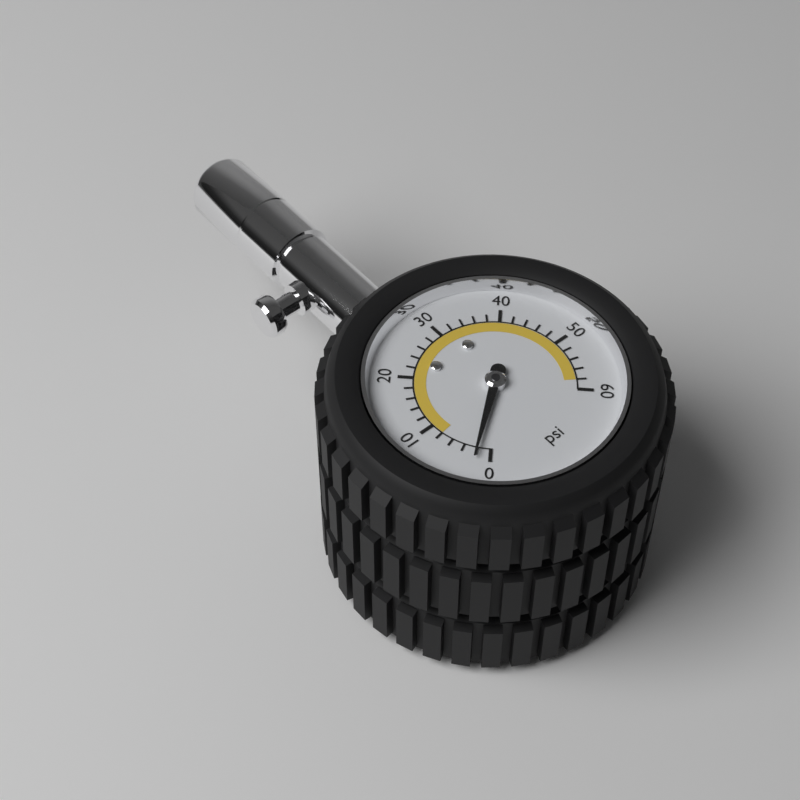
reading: 2 psi
